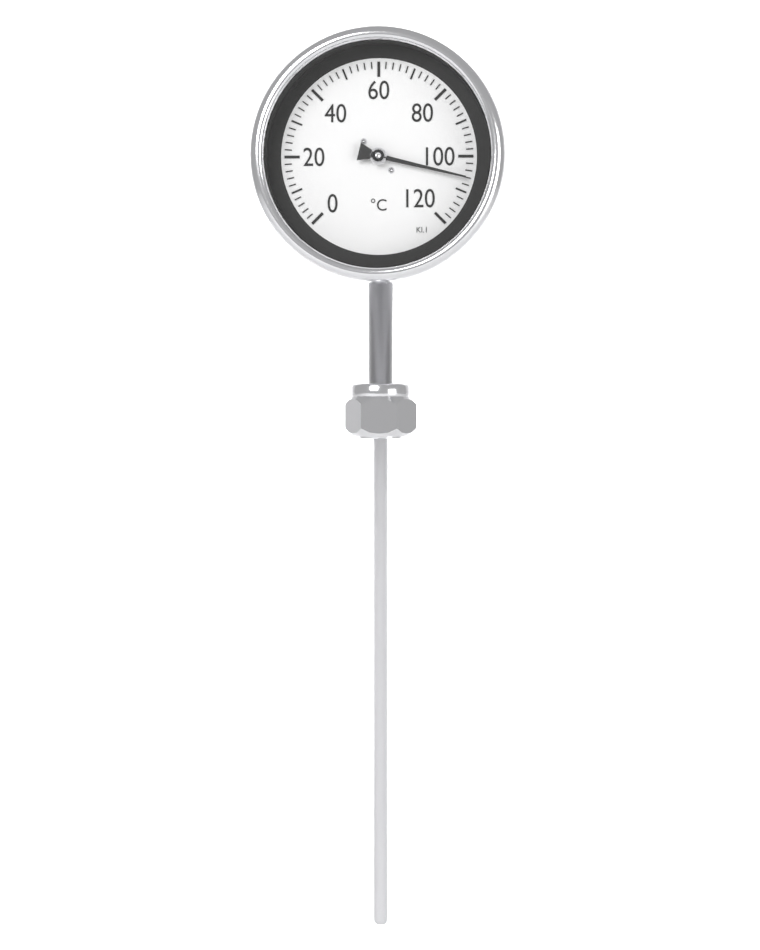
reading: 106 °C
